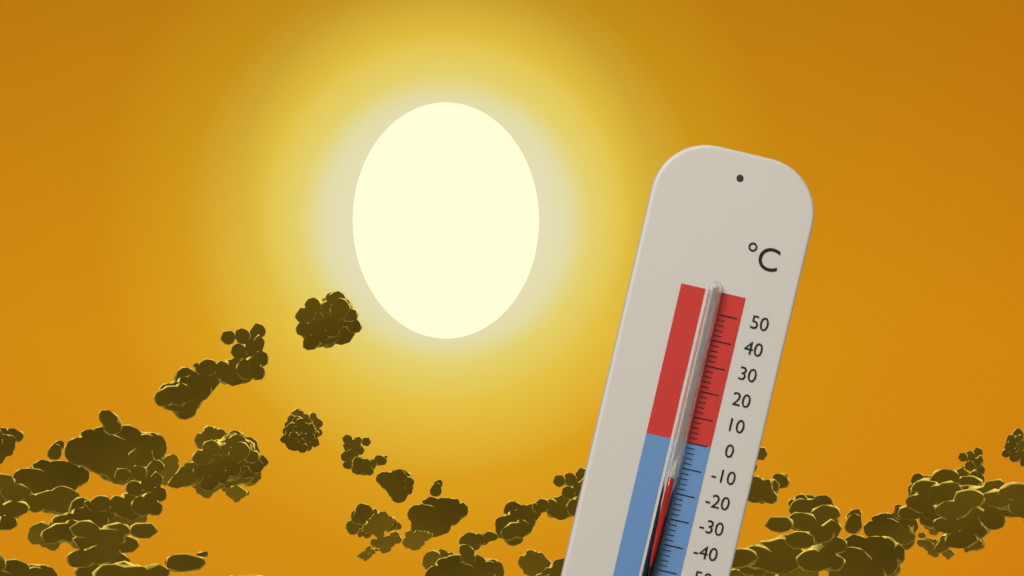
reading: -14 °C
